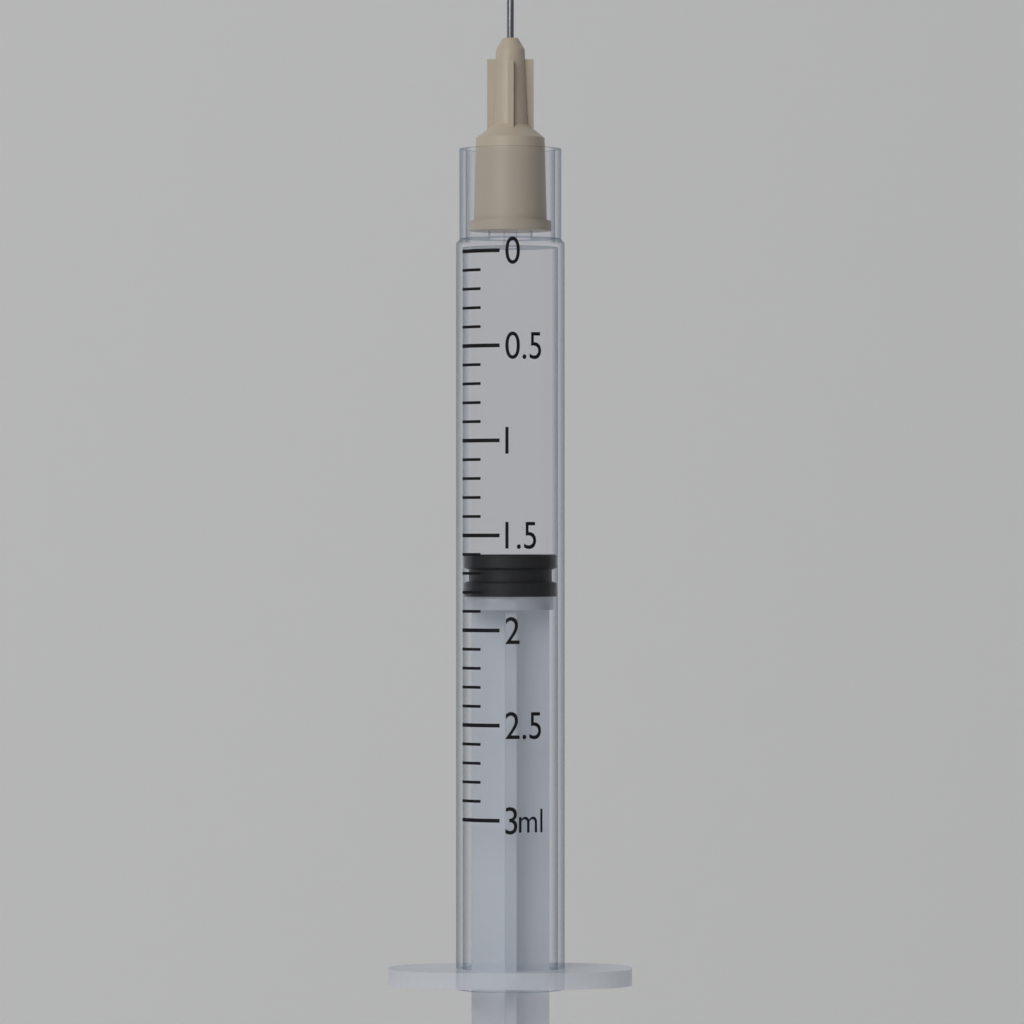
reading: 1.6 ml
